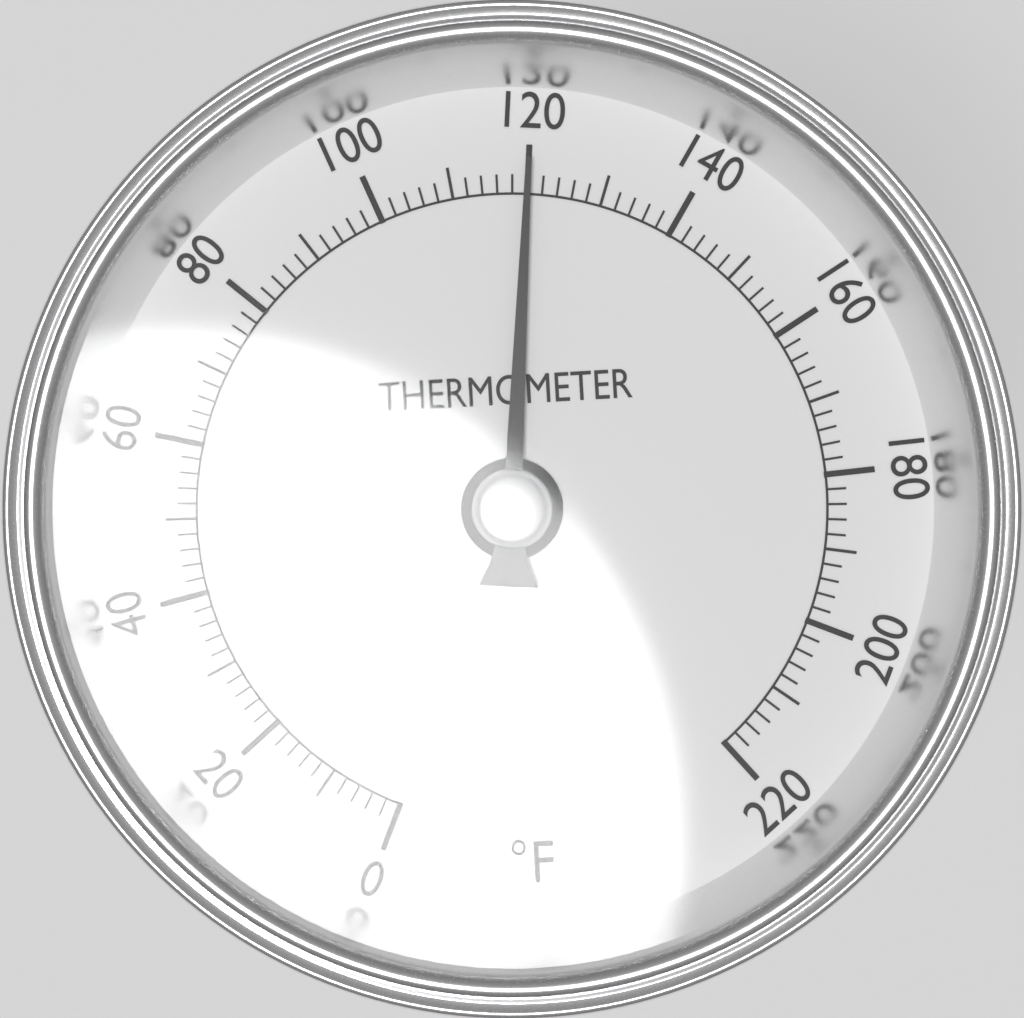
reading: 120 °F
